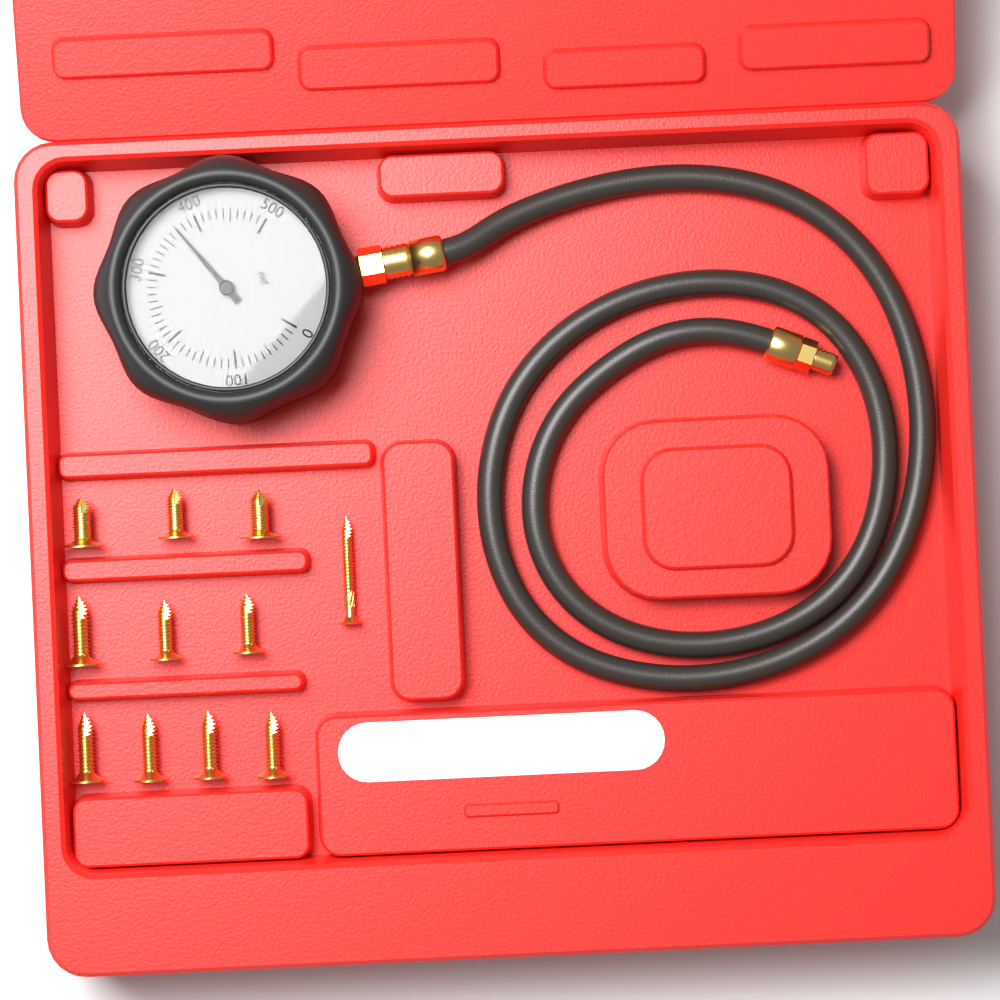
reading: 370 psi
